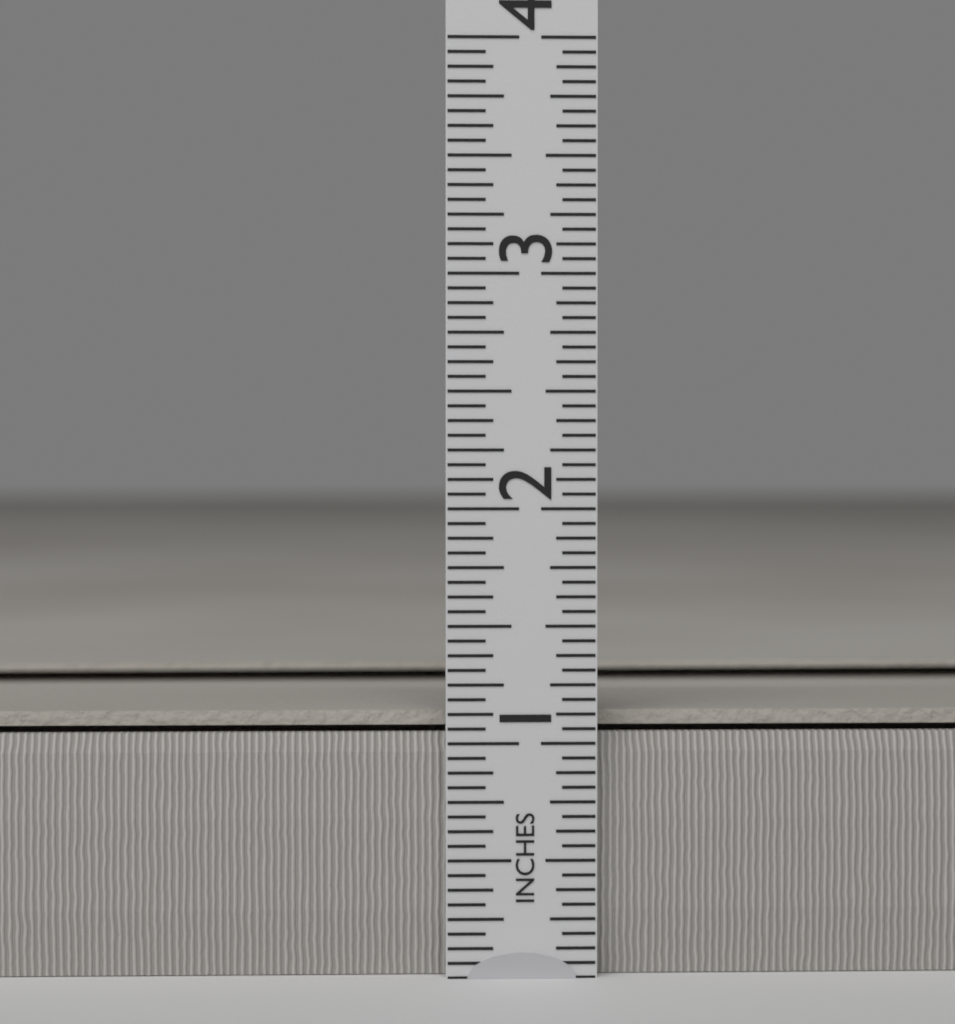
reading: 1.1250 in
